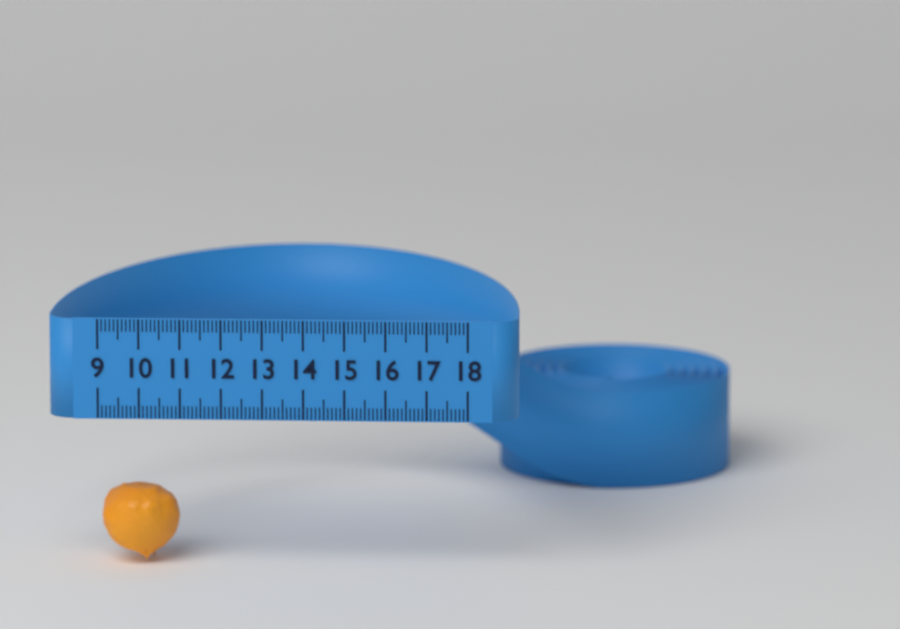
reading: 10.9 (no unit)
